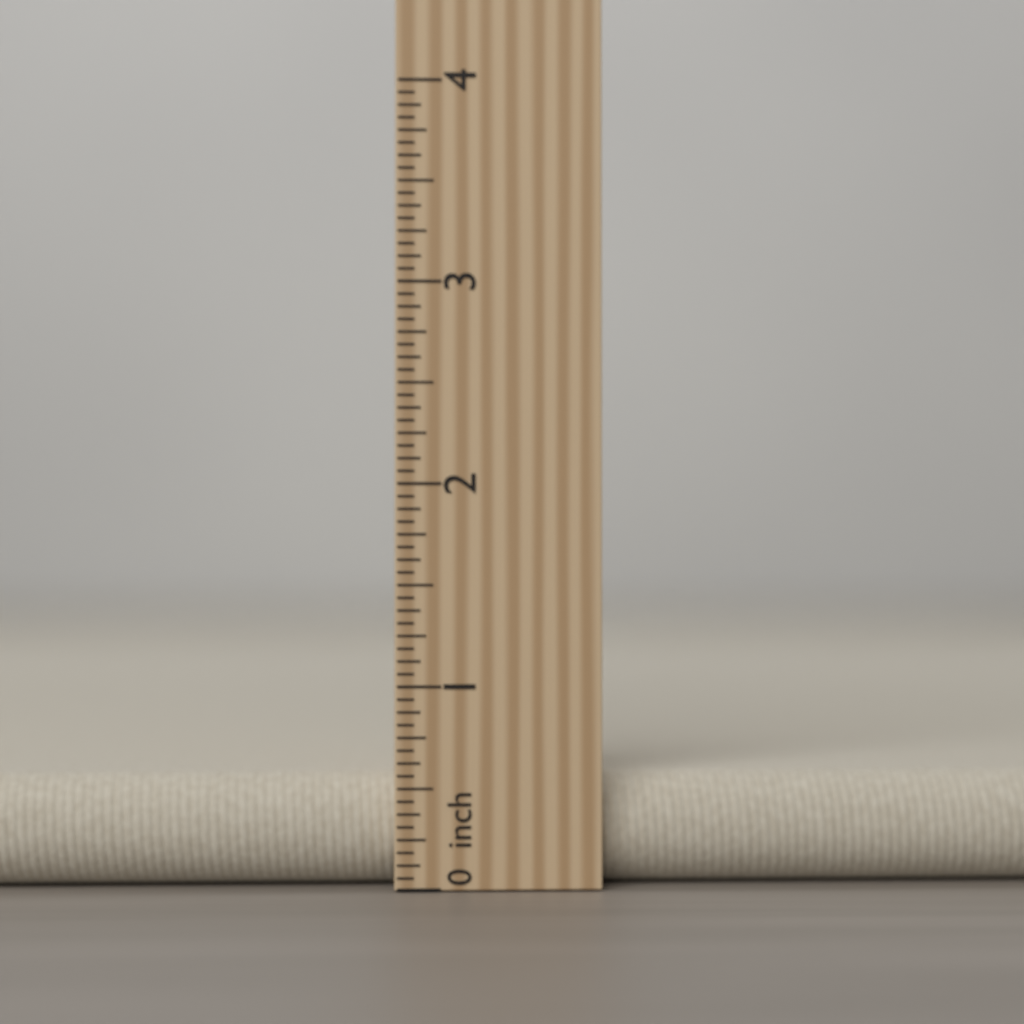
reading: 0.5625 inch
